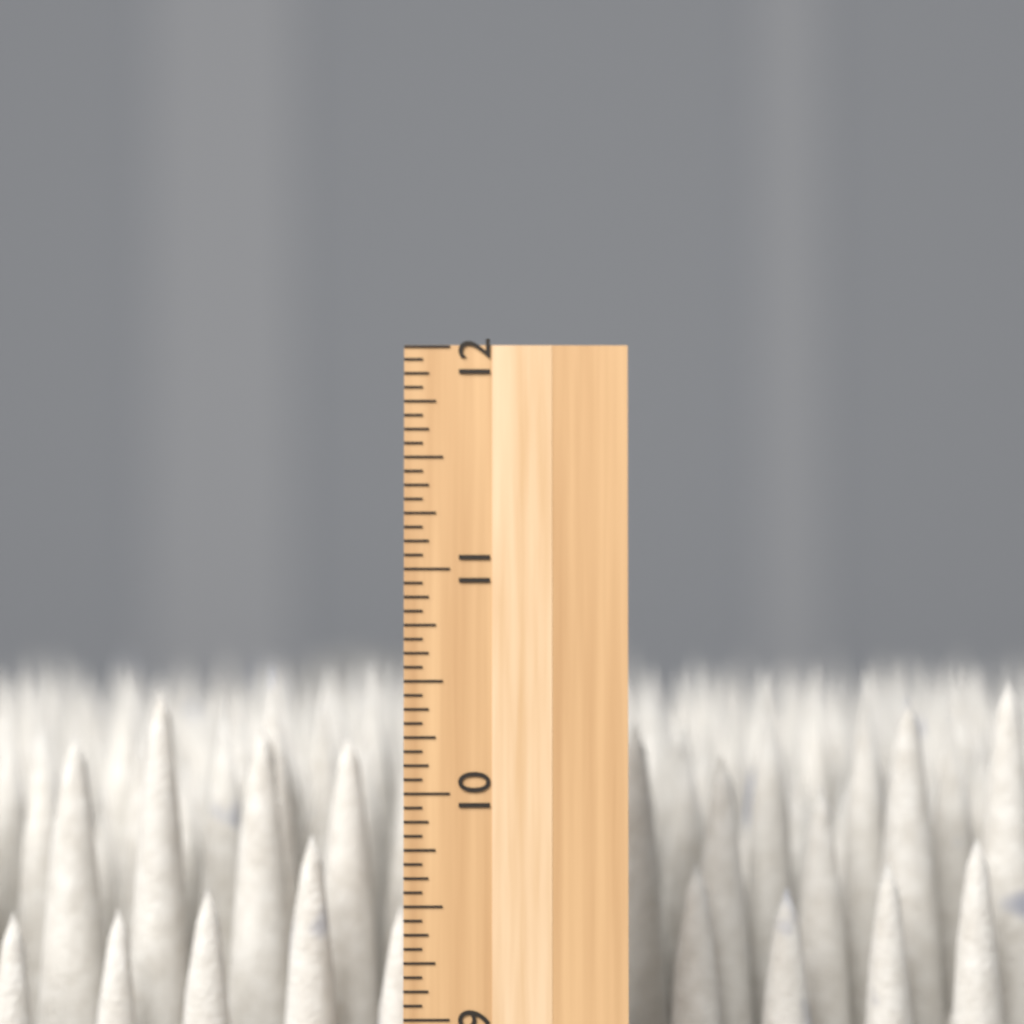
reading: 10.5625 inch
